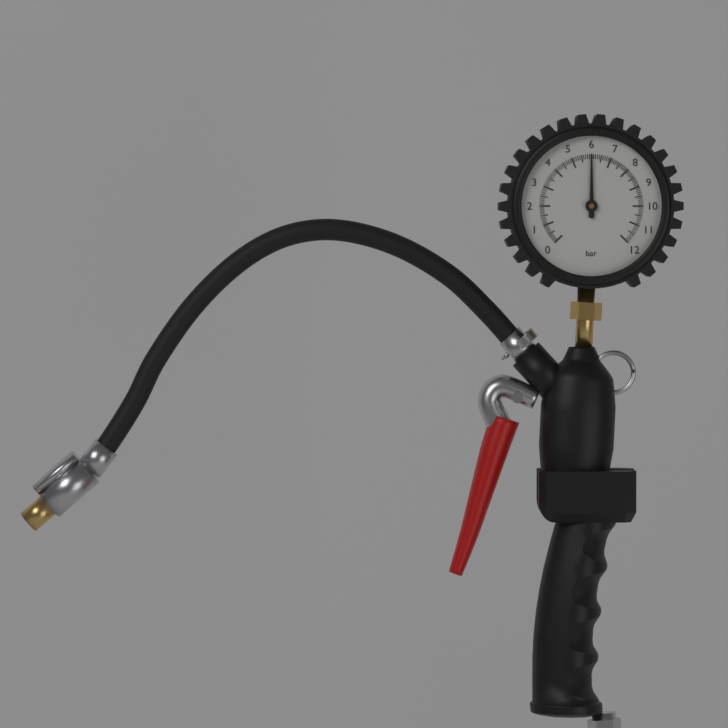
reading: 6.0 bar
